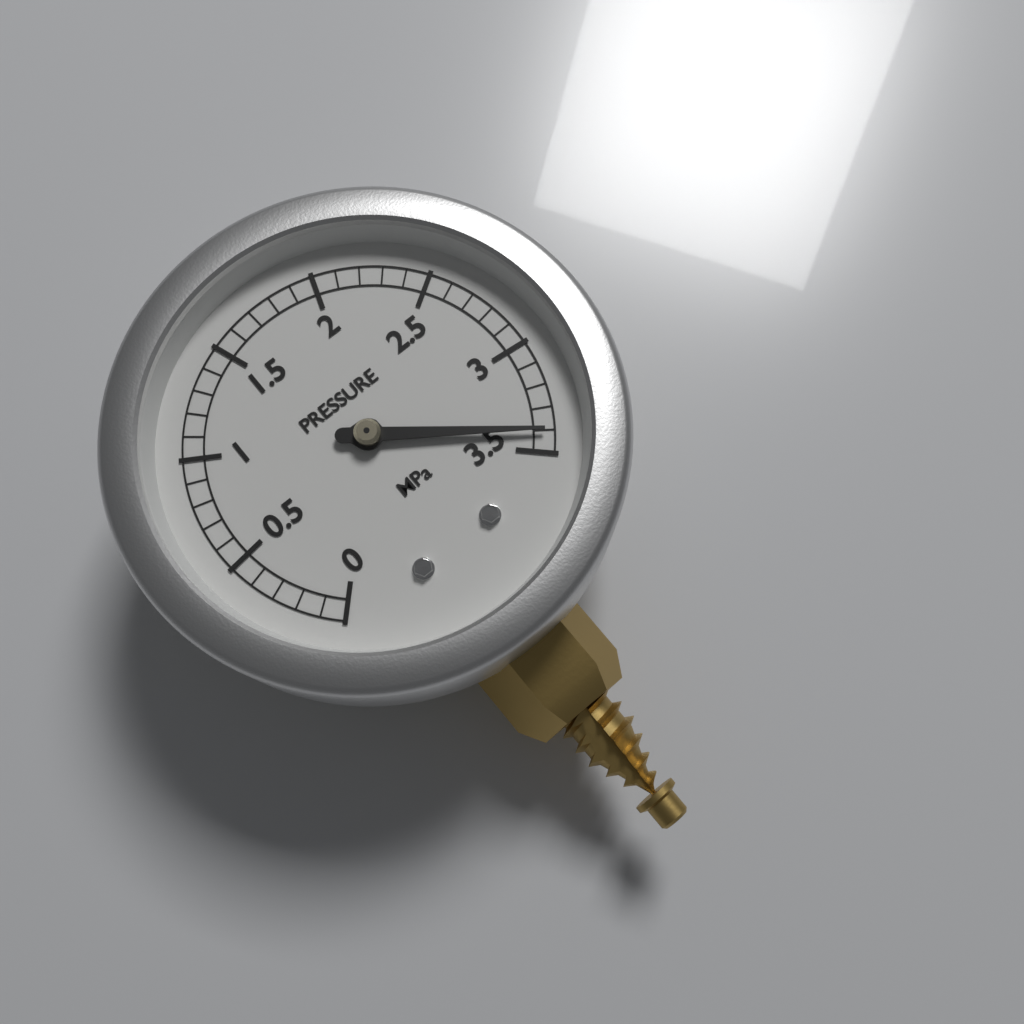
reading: 3.4 MPa
